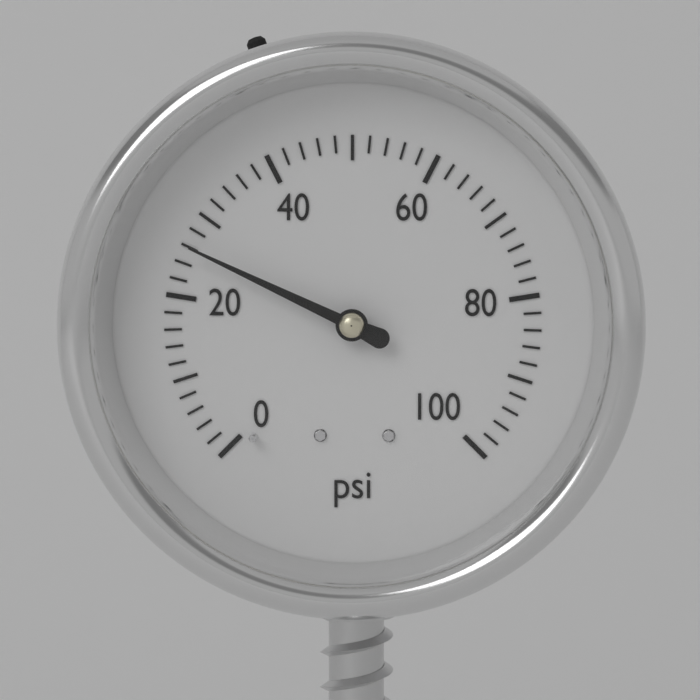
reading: 26 psi
